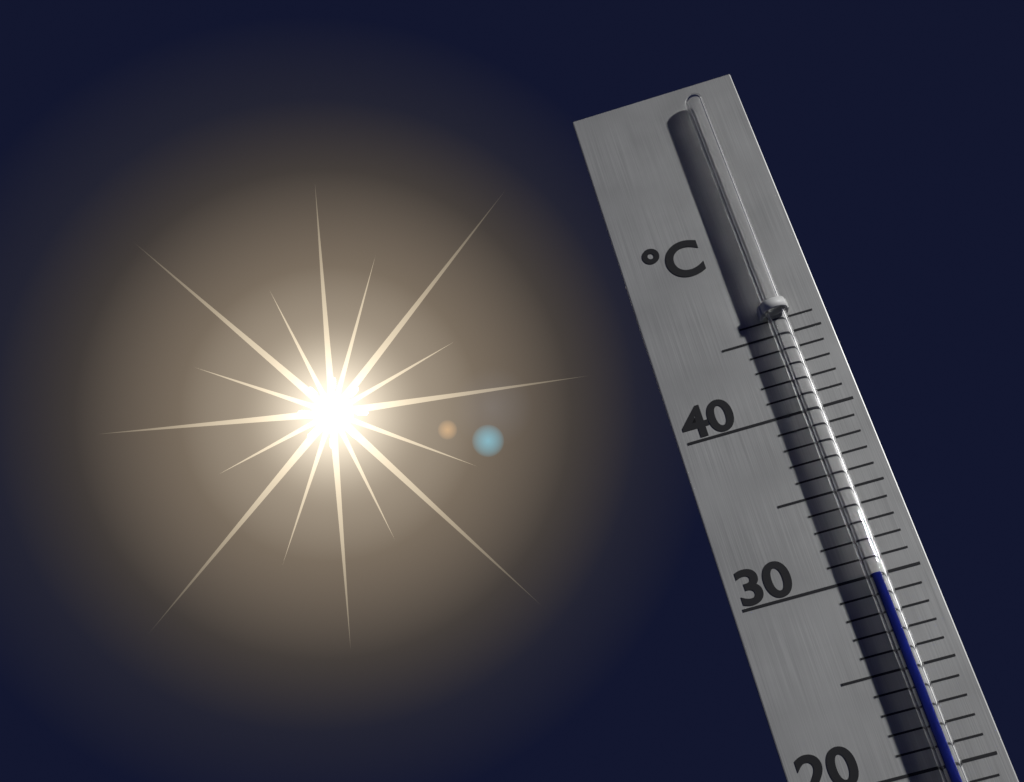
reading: 30 °C
